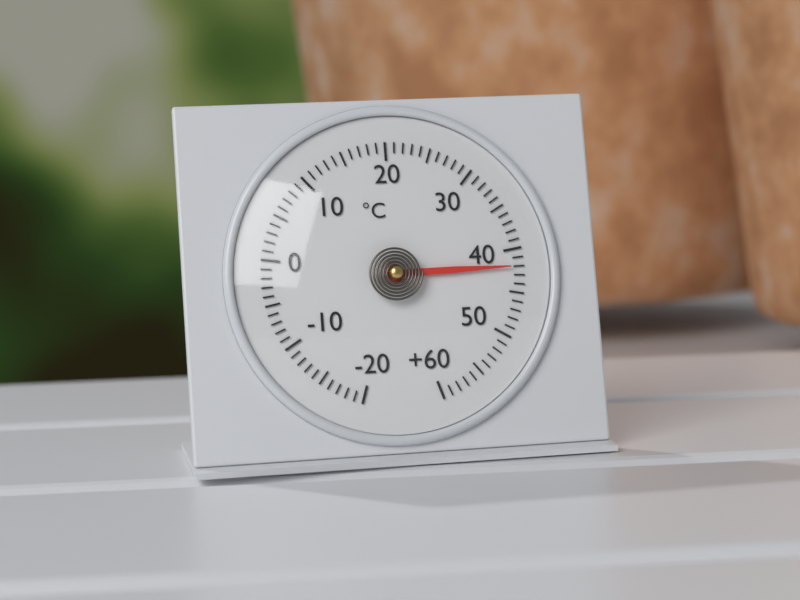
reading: 42 °C
